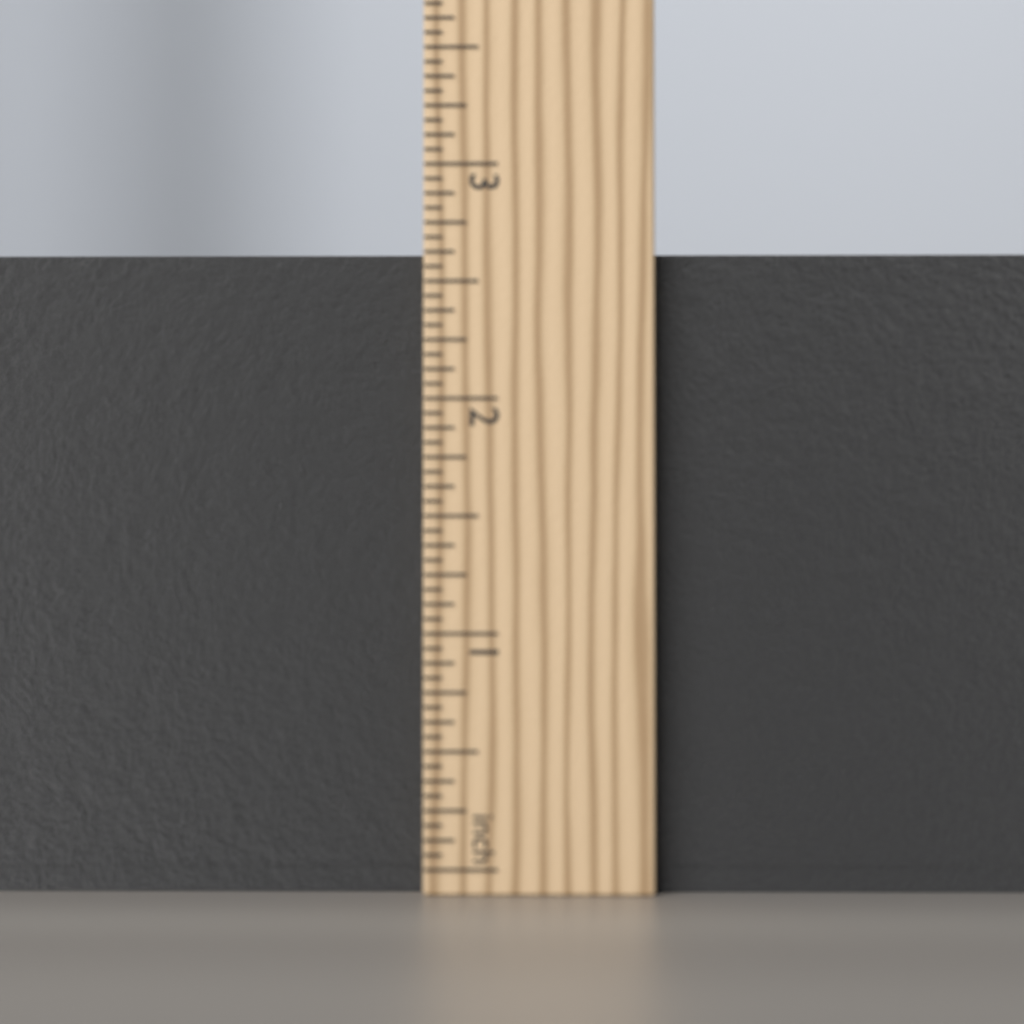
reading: 2.6250 in
